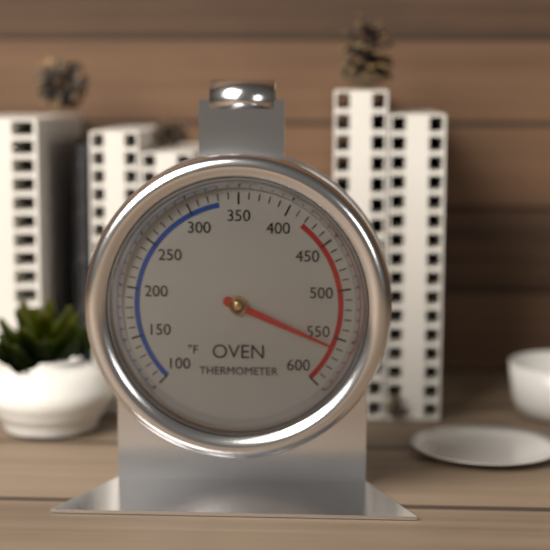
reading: 560 °F
